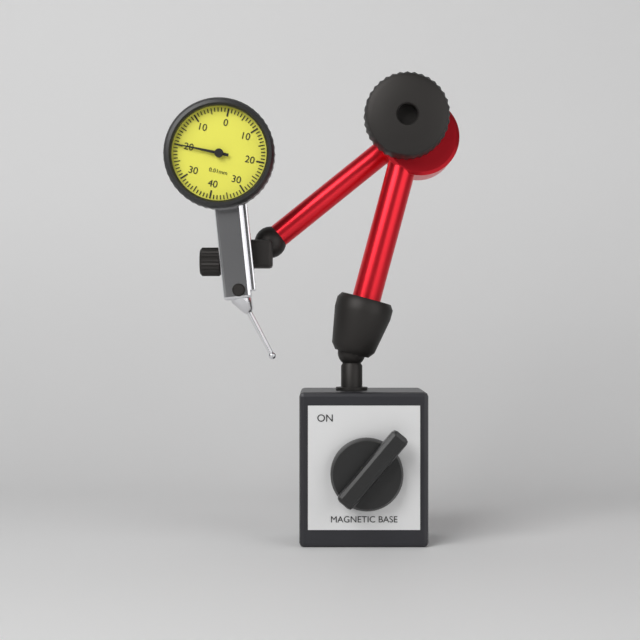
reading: 0.20 mm
